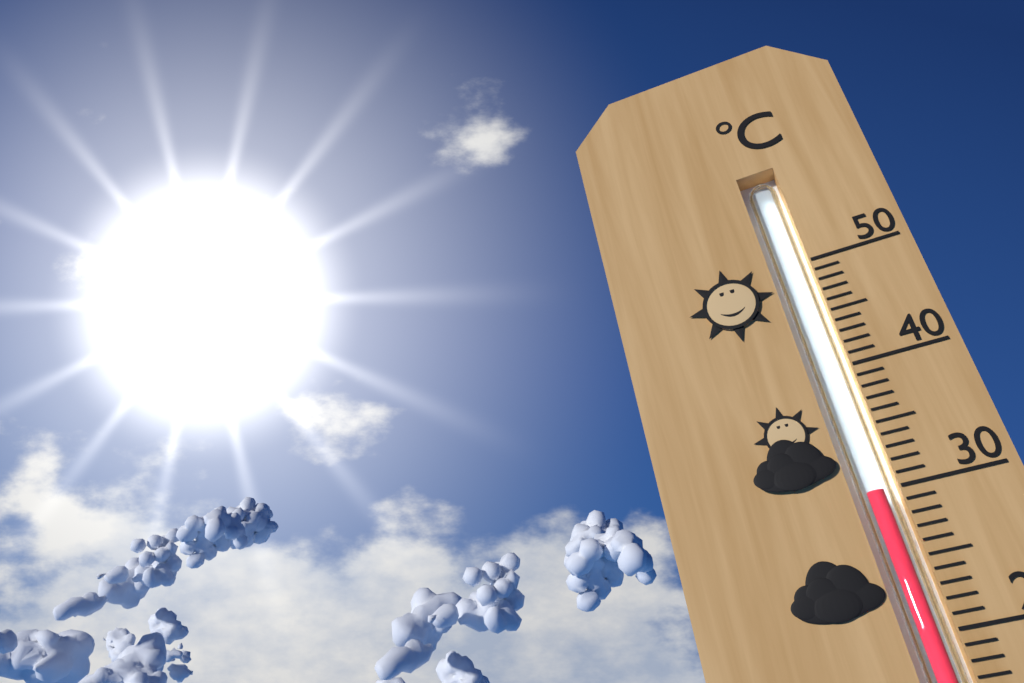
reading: 30 °C
